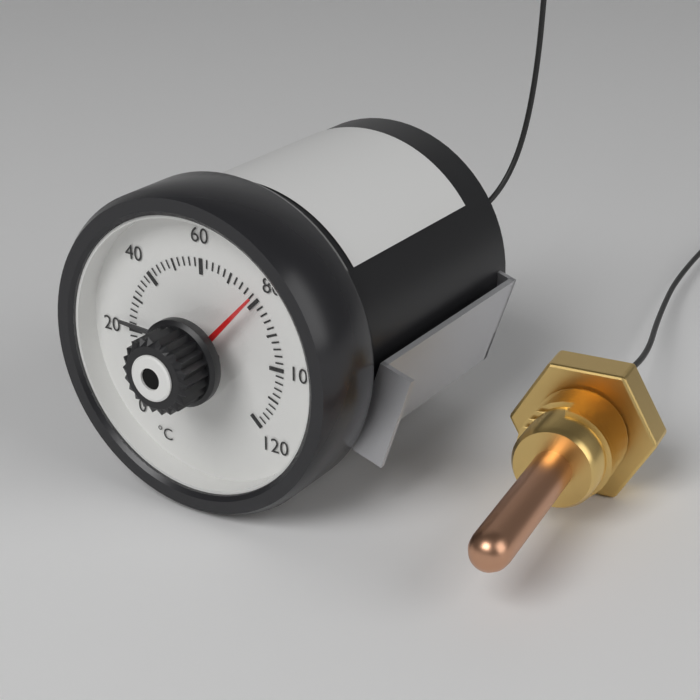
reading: 79 °C
